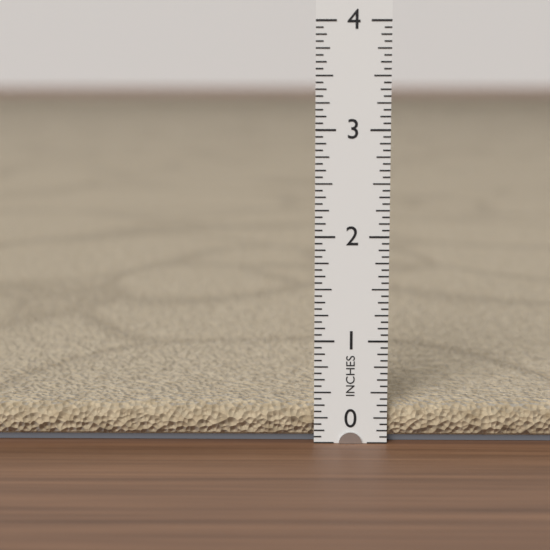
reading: 0.3750 in
